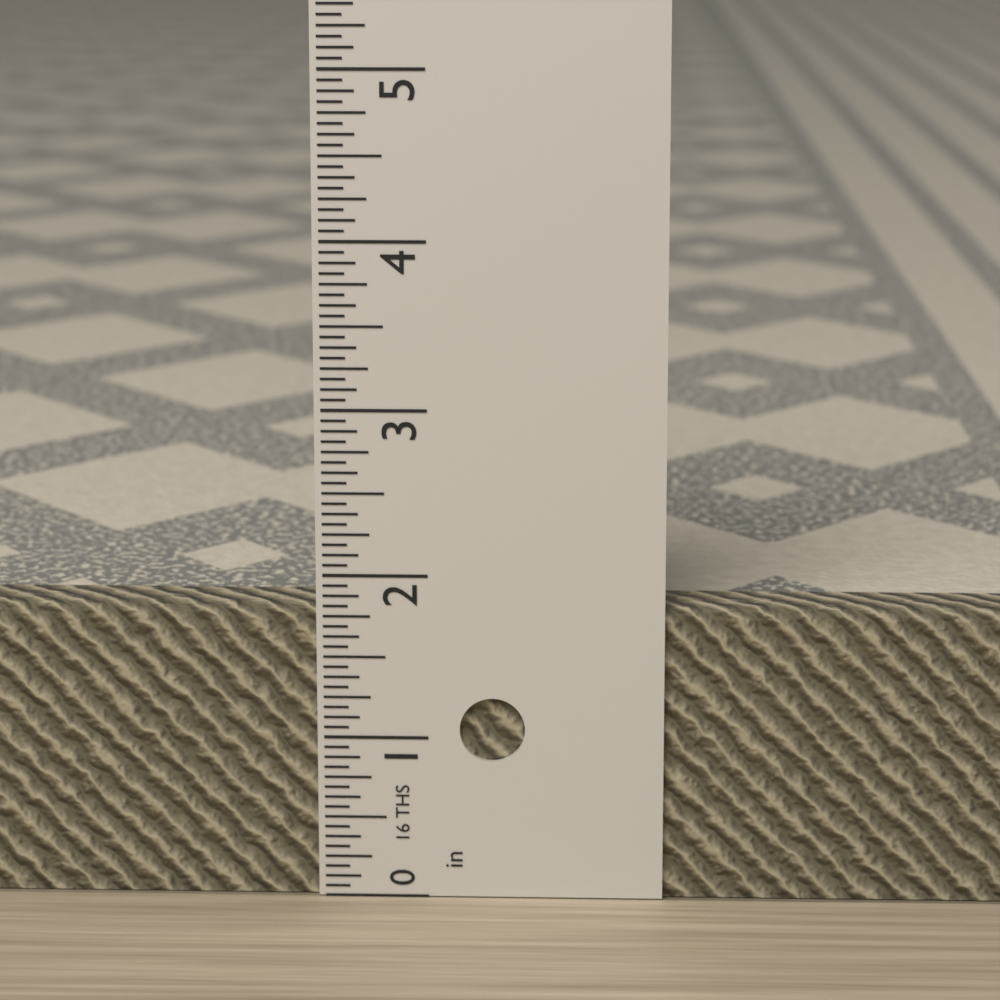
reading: 1.8125 in
